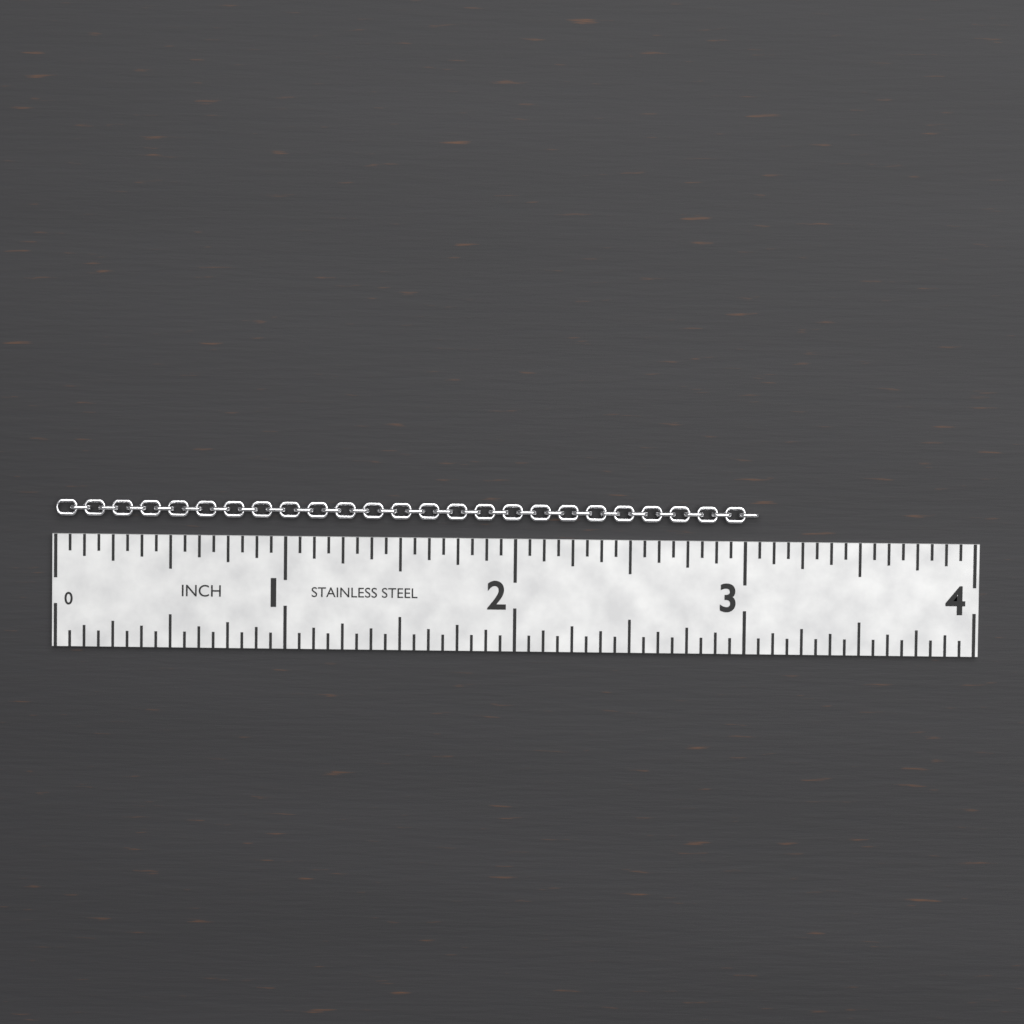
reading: 3.0625 in
